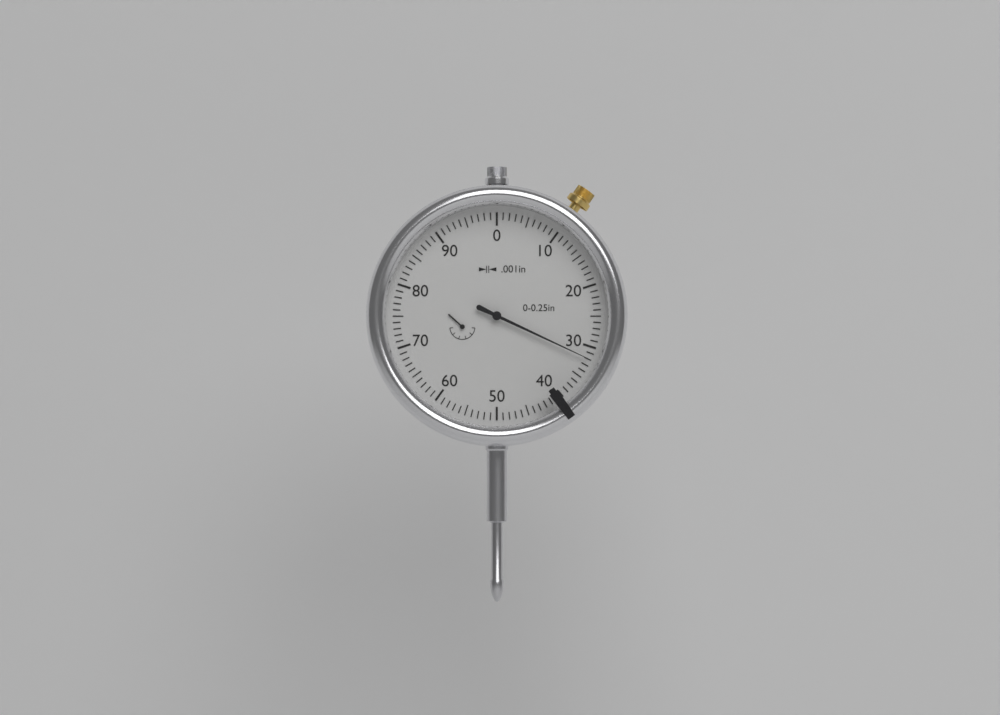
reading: 0.032 in
